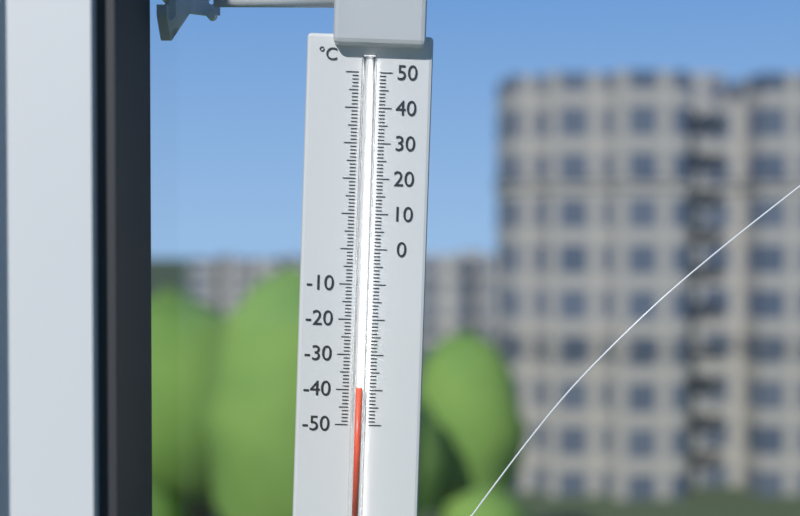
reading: -39 °C
